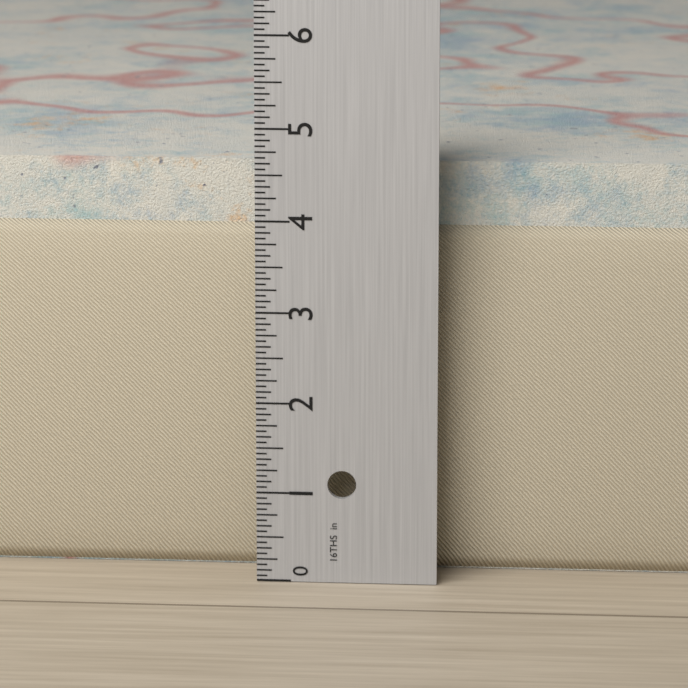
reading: 4.5625 in
